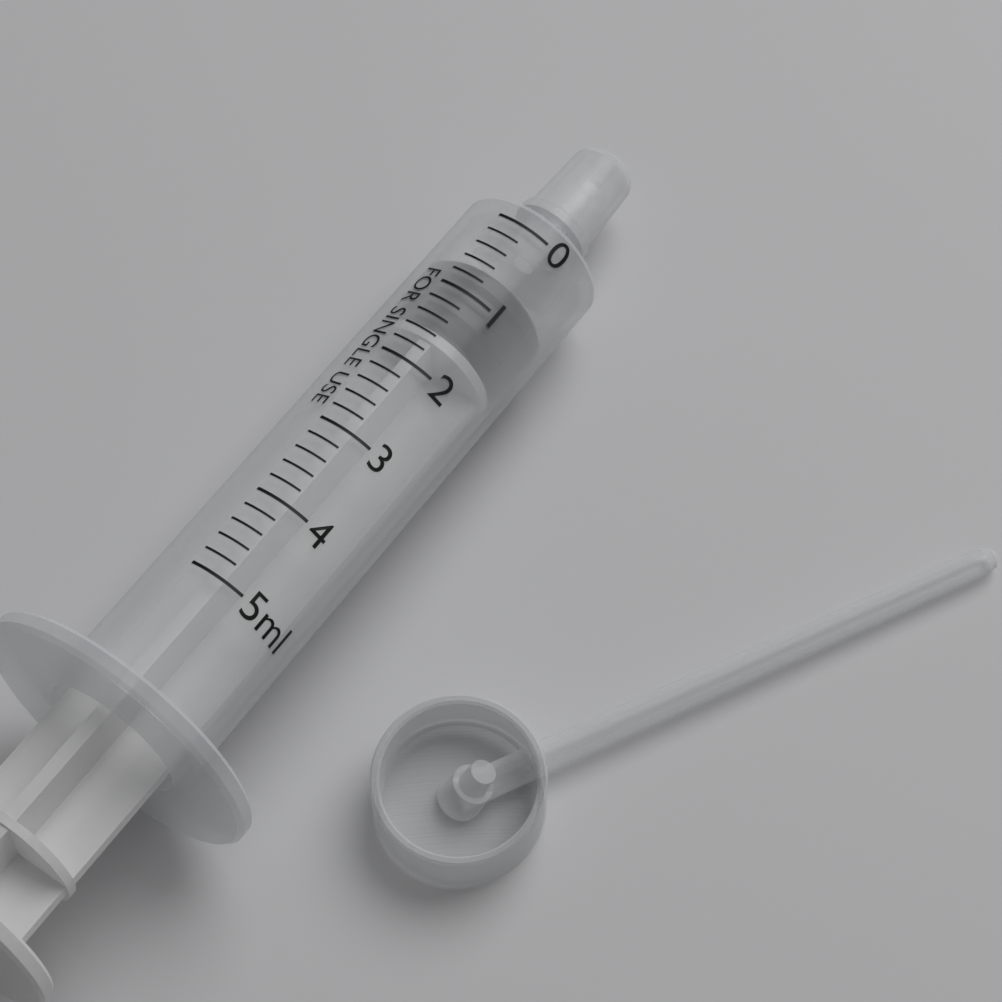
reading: 0.6 ml
